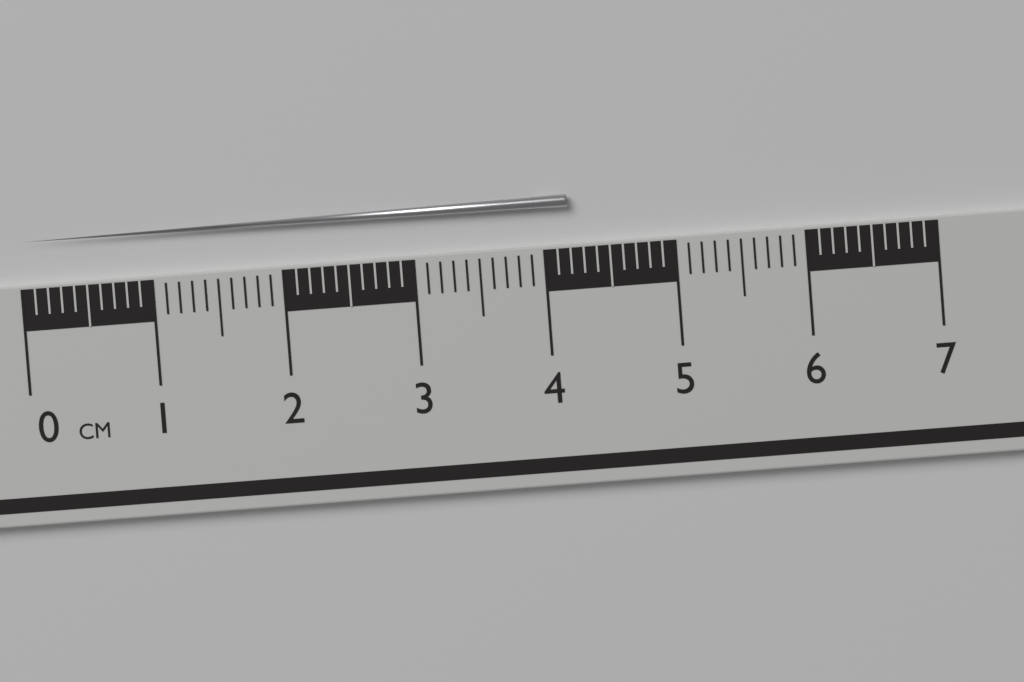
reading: 4.2 cm
